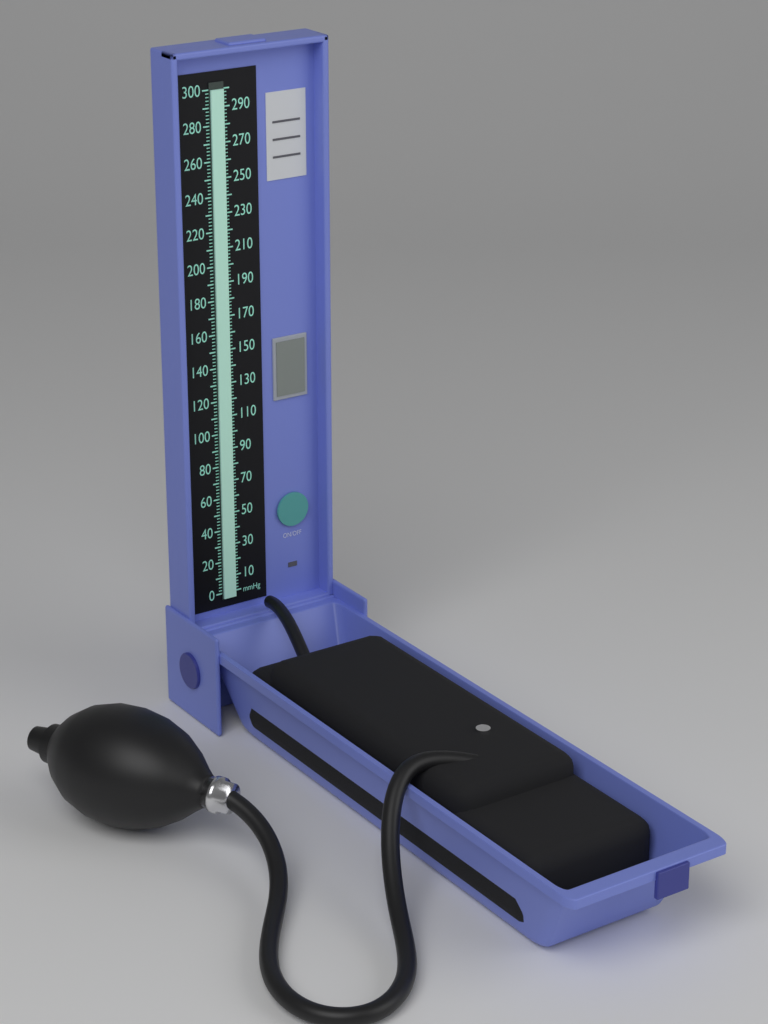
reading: 300 mmHg
